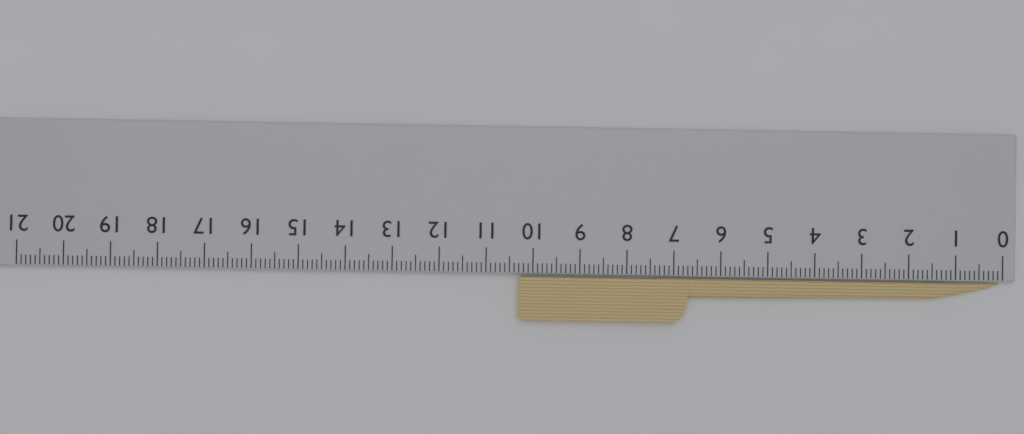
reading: 10.3 cm
